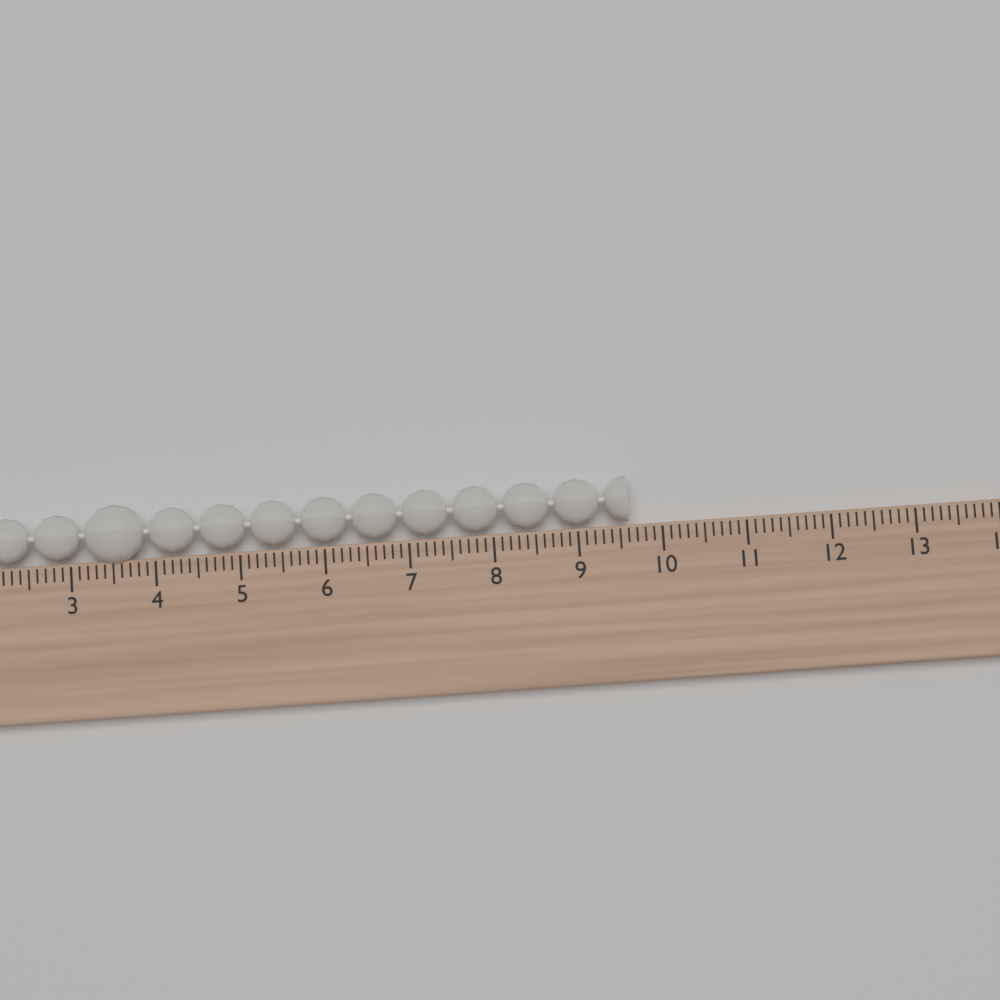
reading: 9.6 (no unit)
